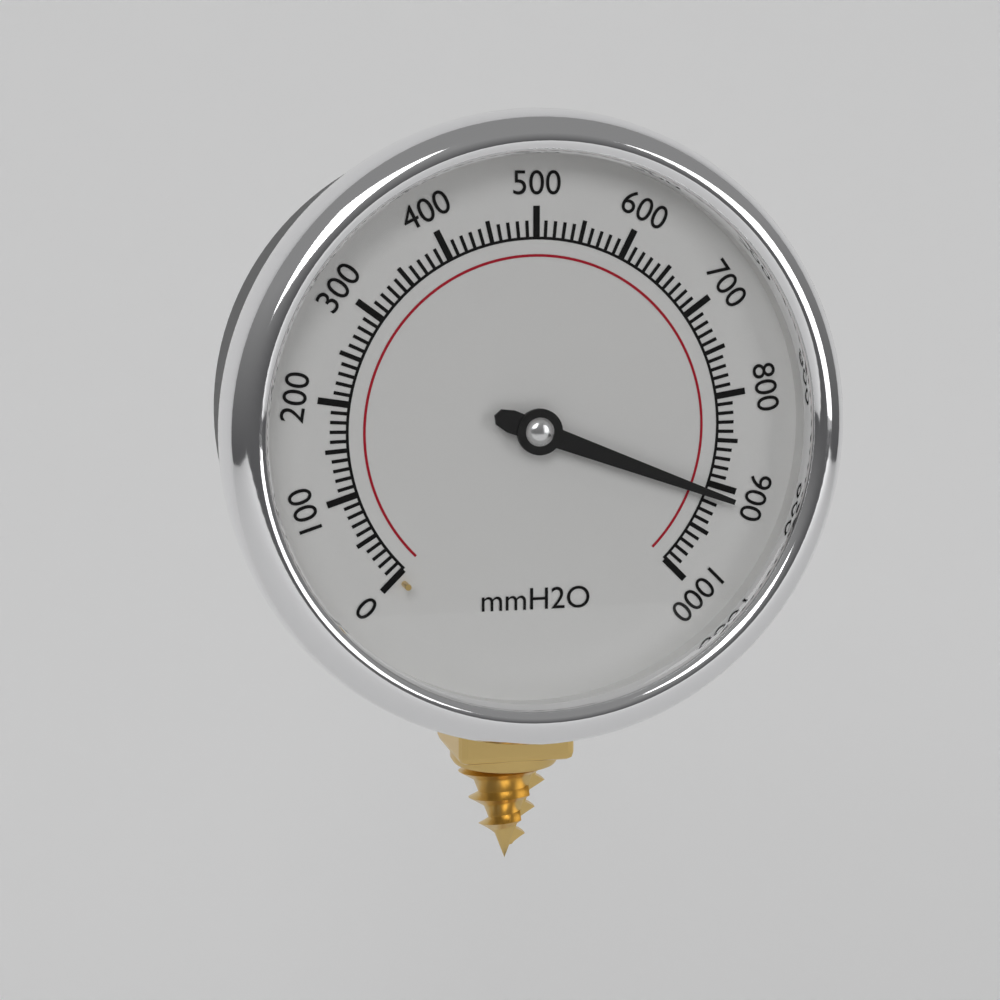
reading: 910 mmH2O
